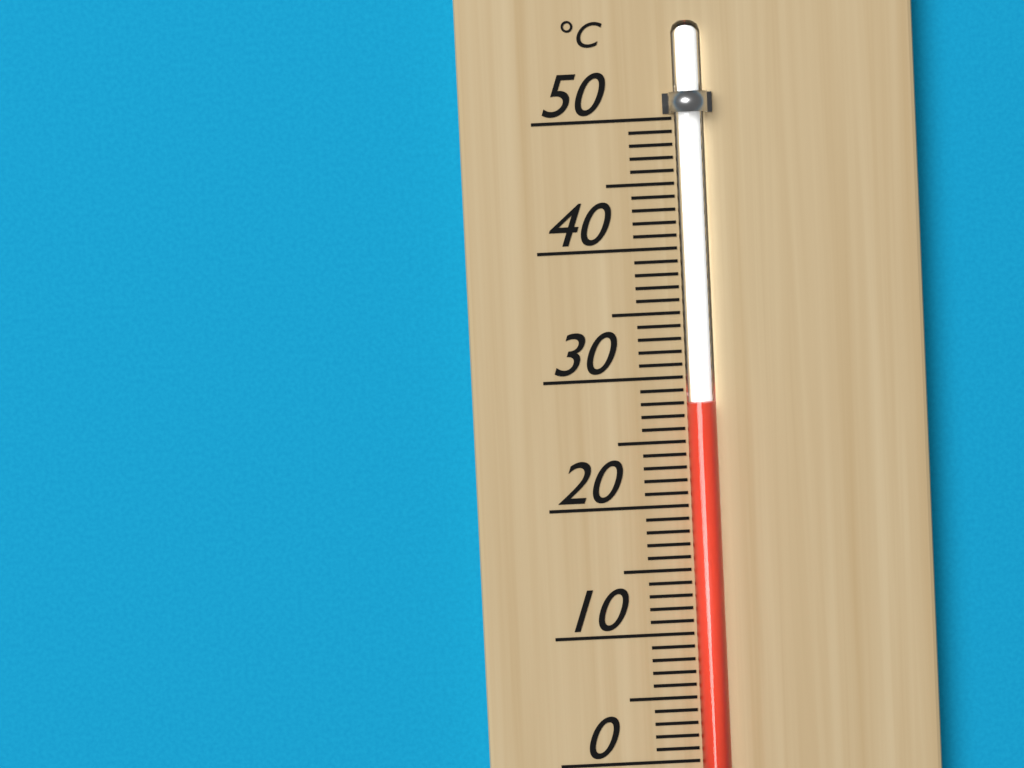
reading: 28 °C
